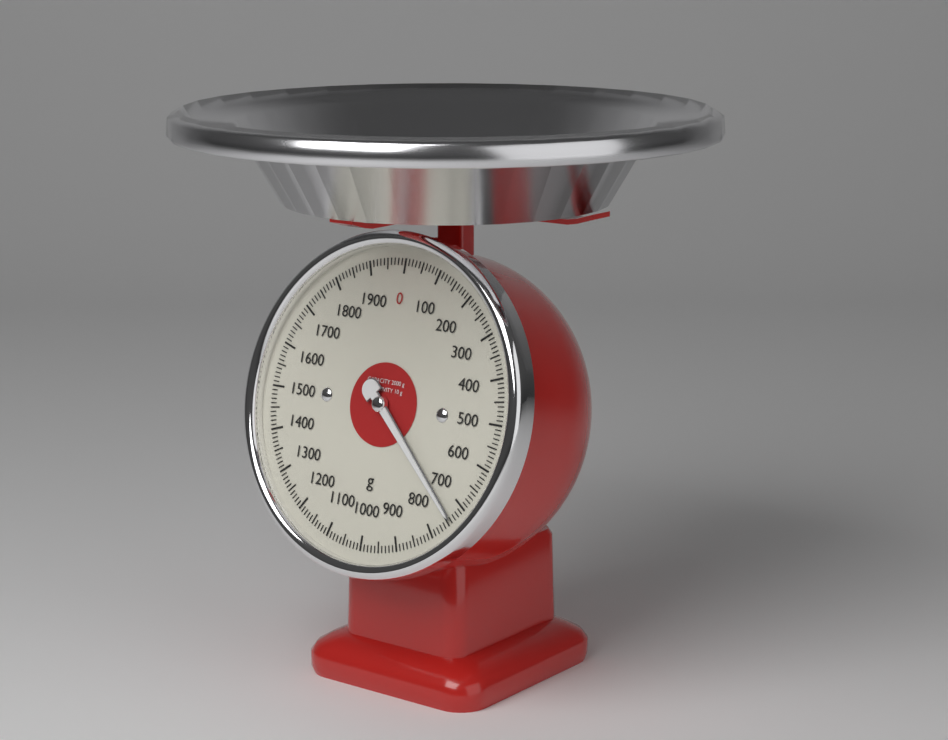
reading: 740 g
